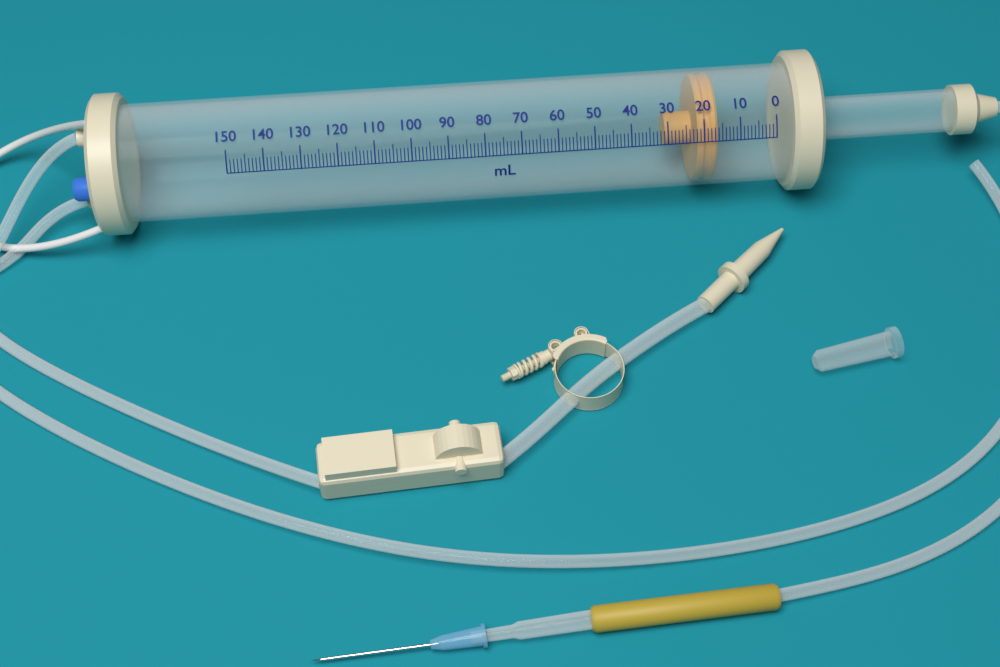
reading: 16 ml
